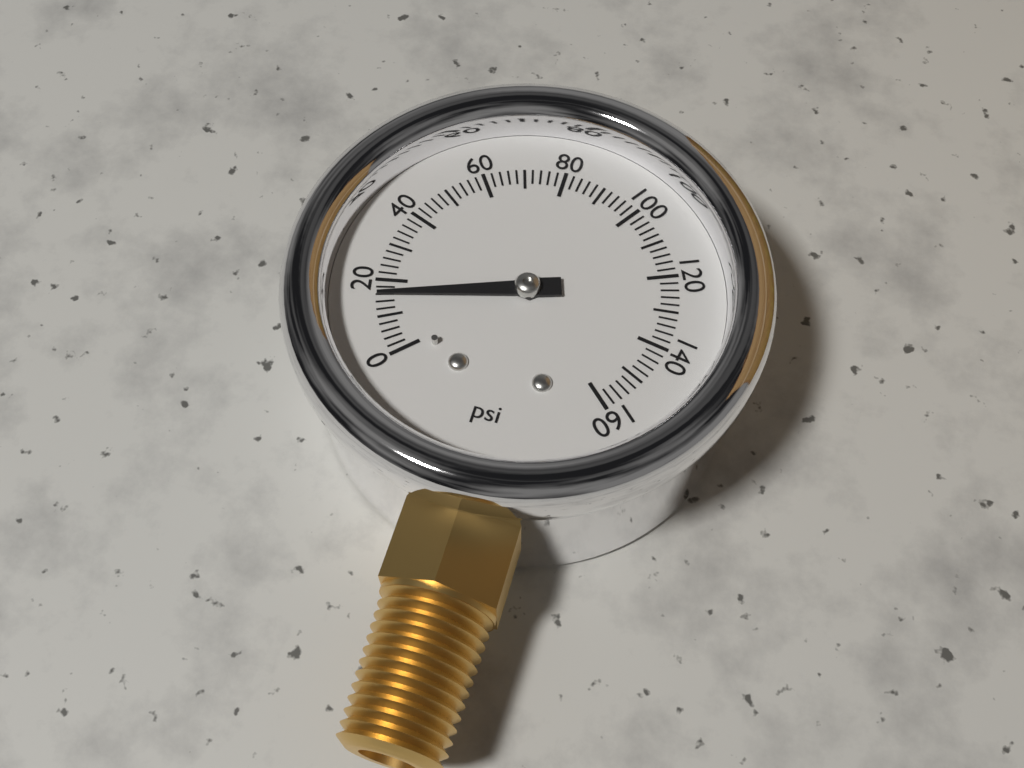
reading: 16 psi
